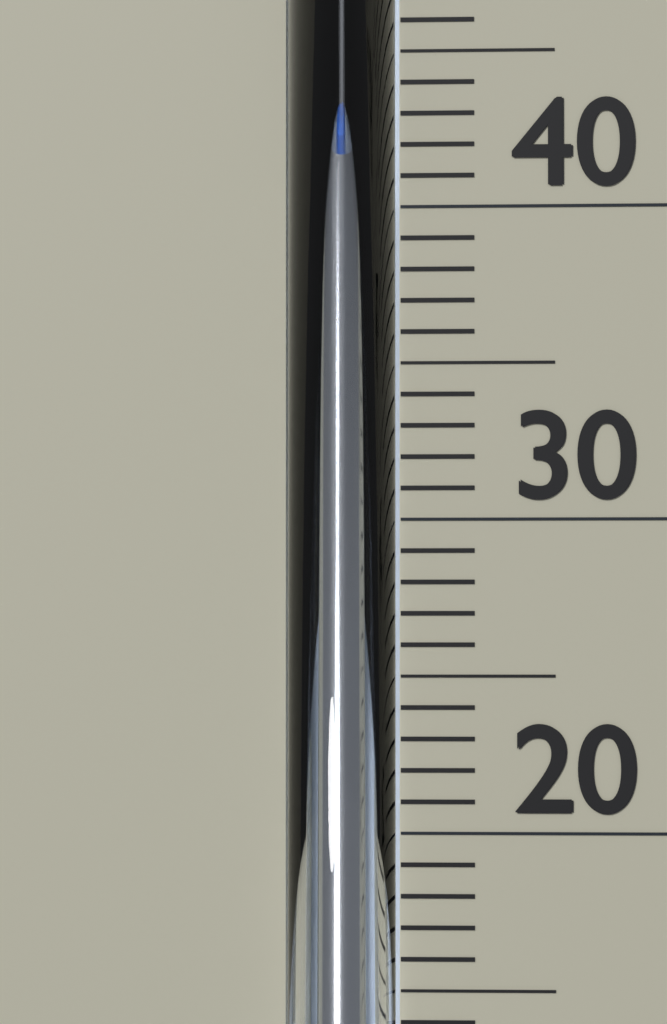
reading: 41 °C
